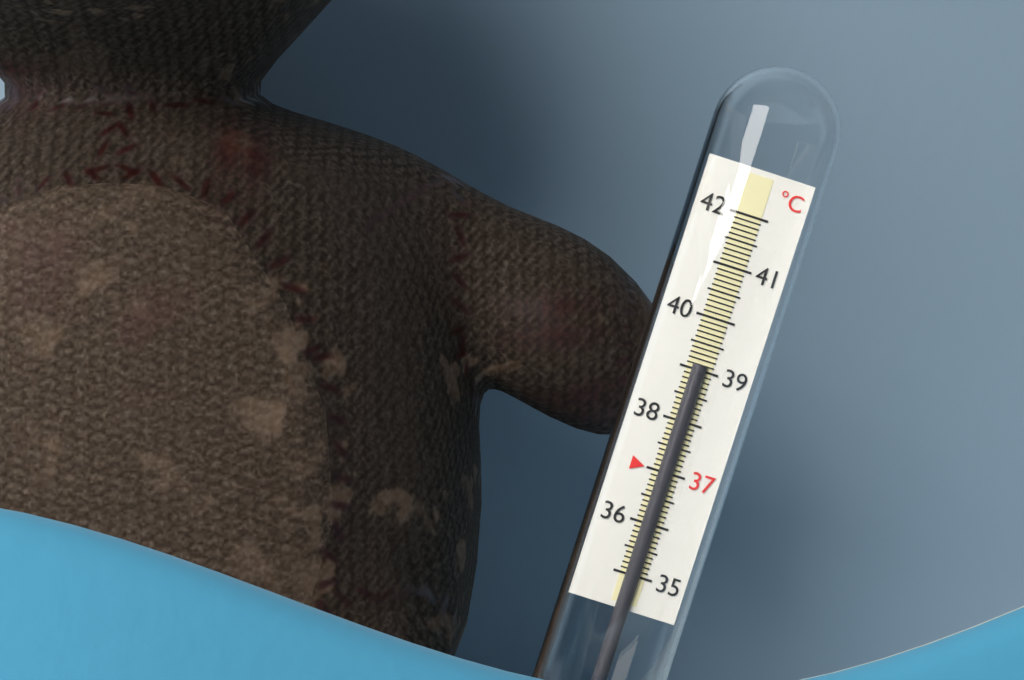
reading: 39.1 °C
